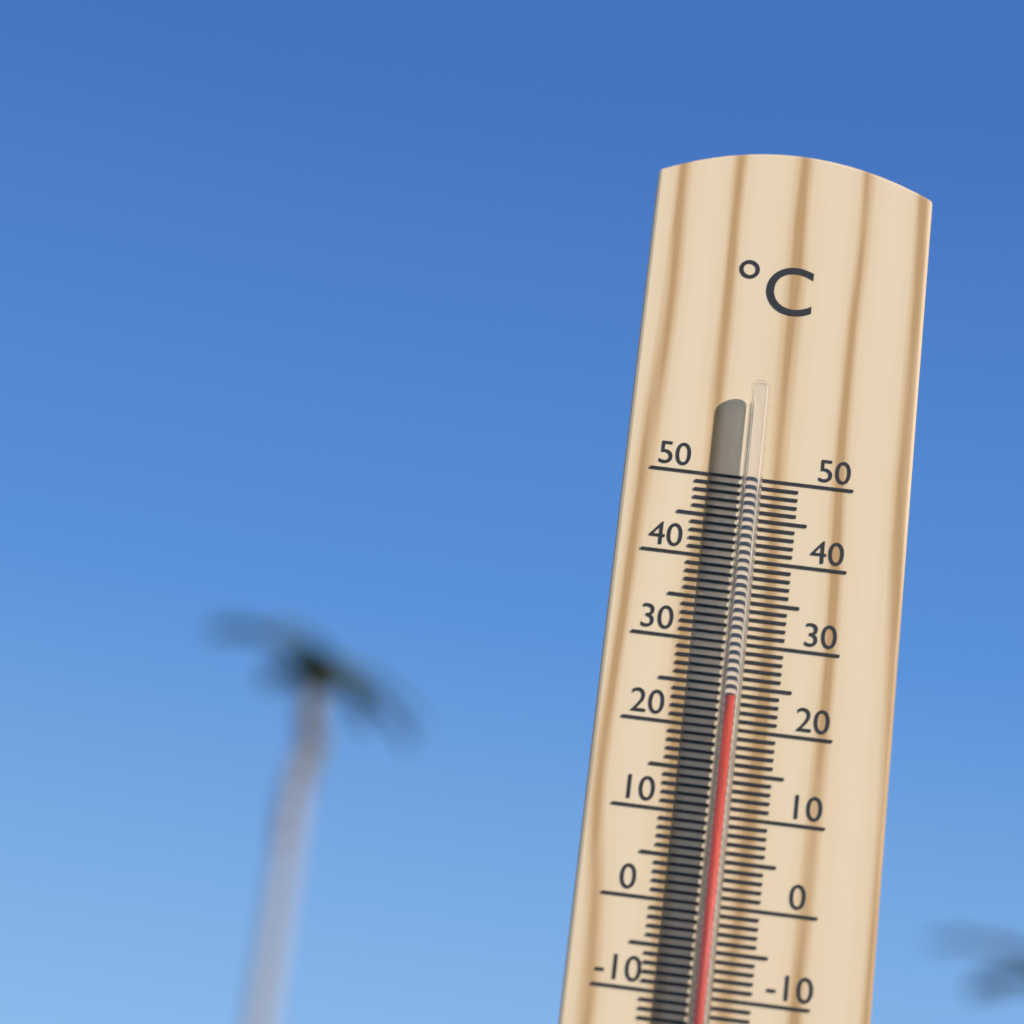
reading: 23 °C
